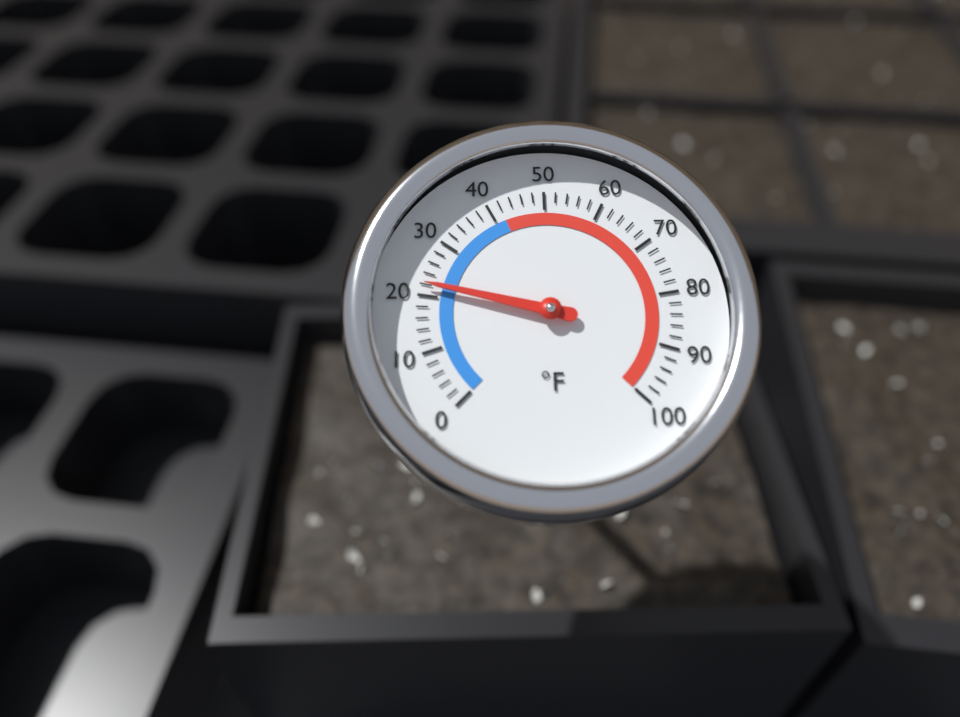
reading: 22 °F
